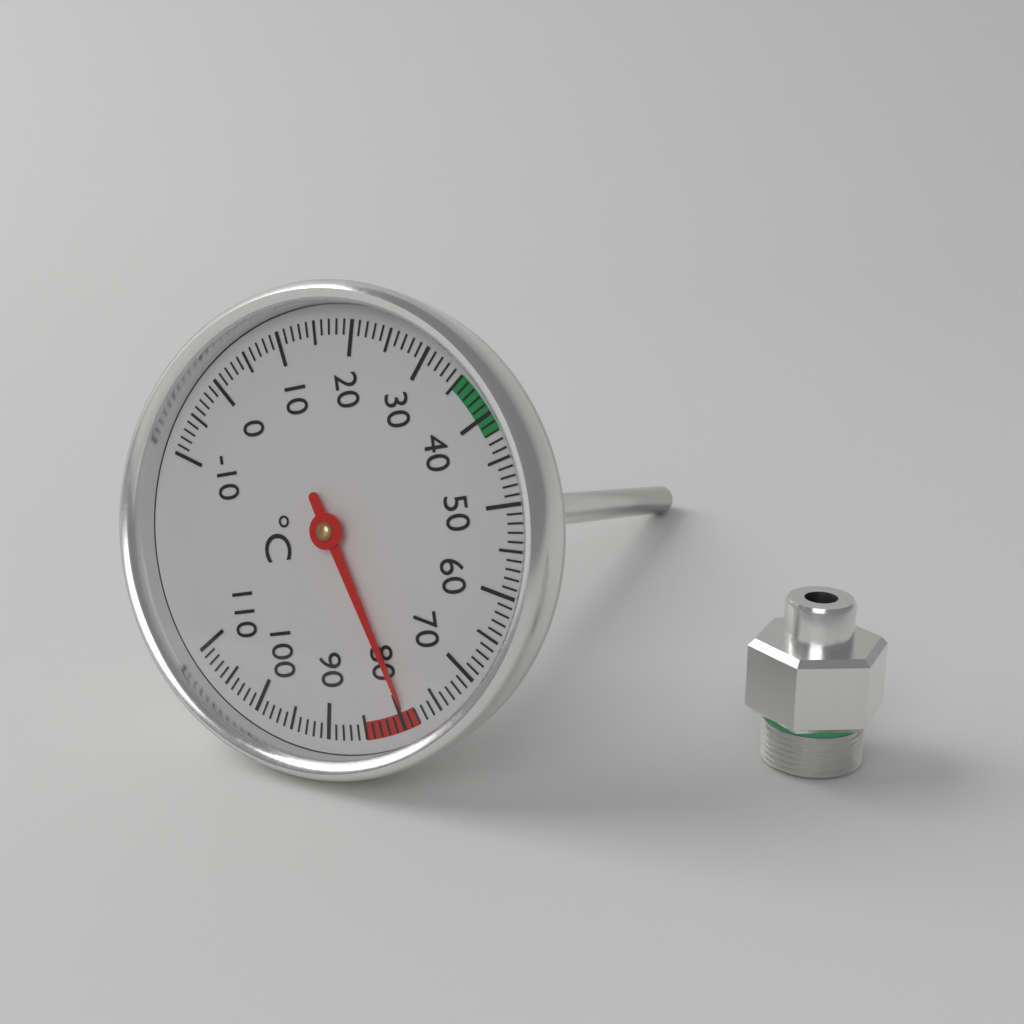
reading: 79 °C
